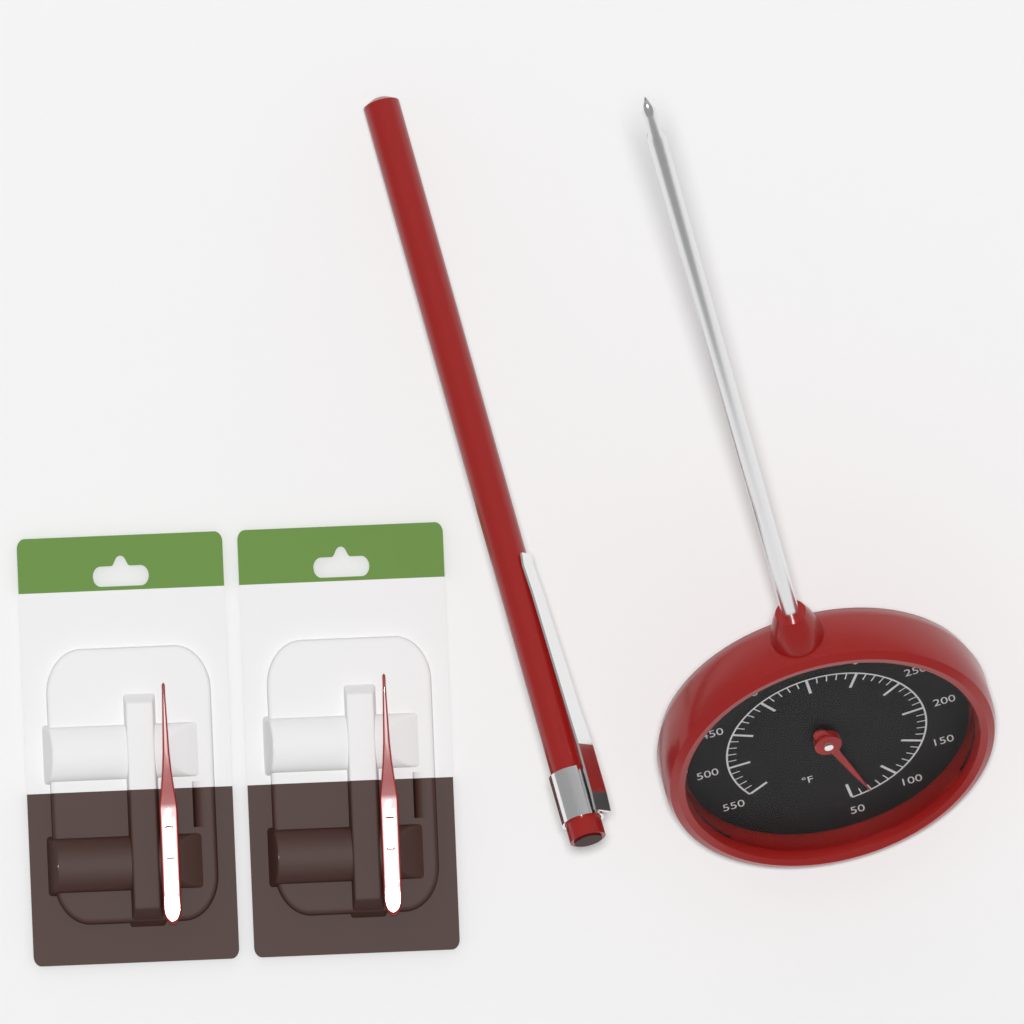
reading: 70 °F
